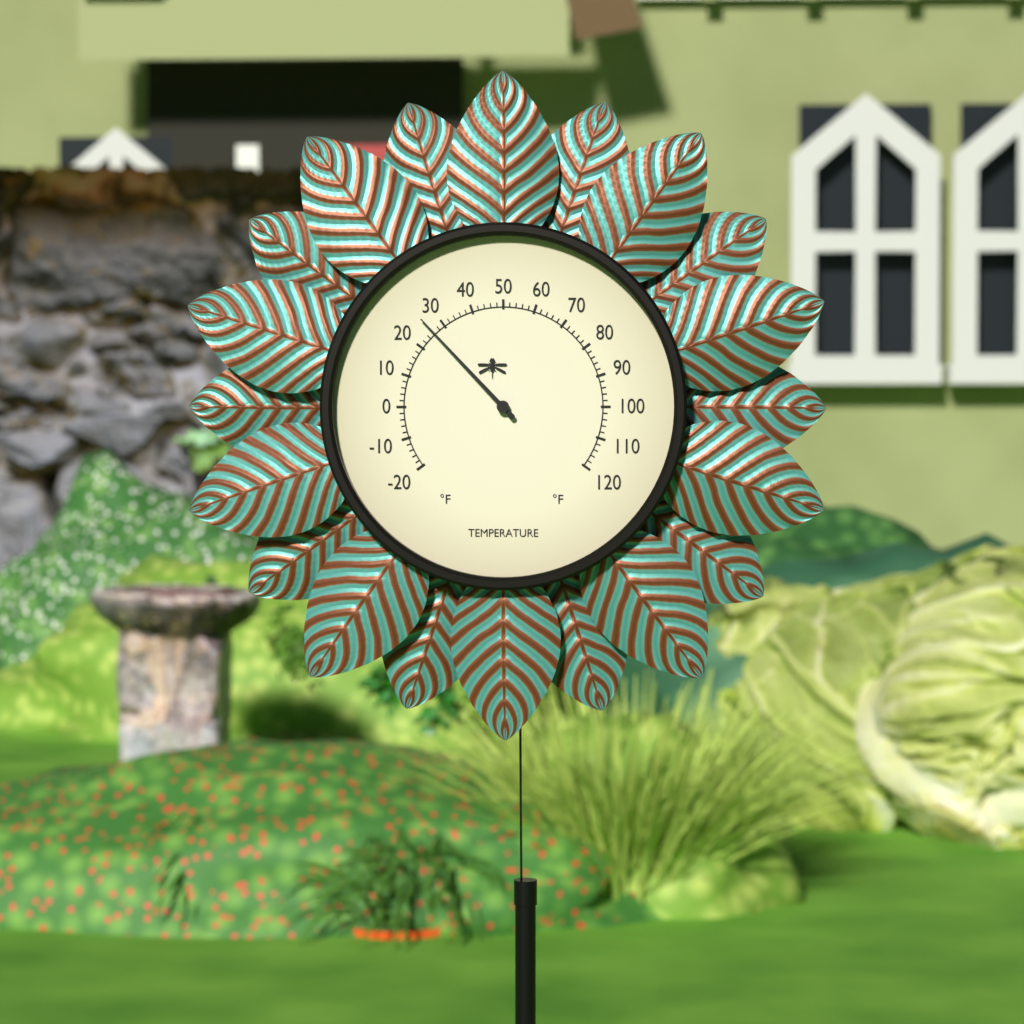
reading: 26 °F
